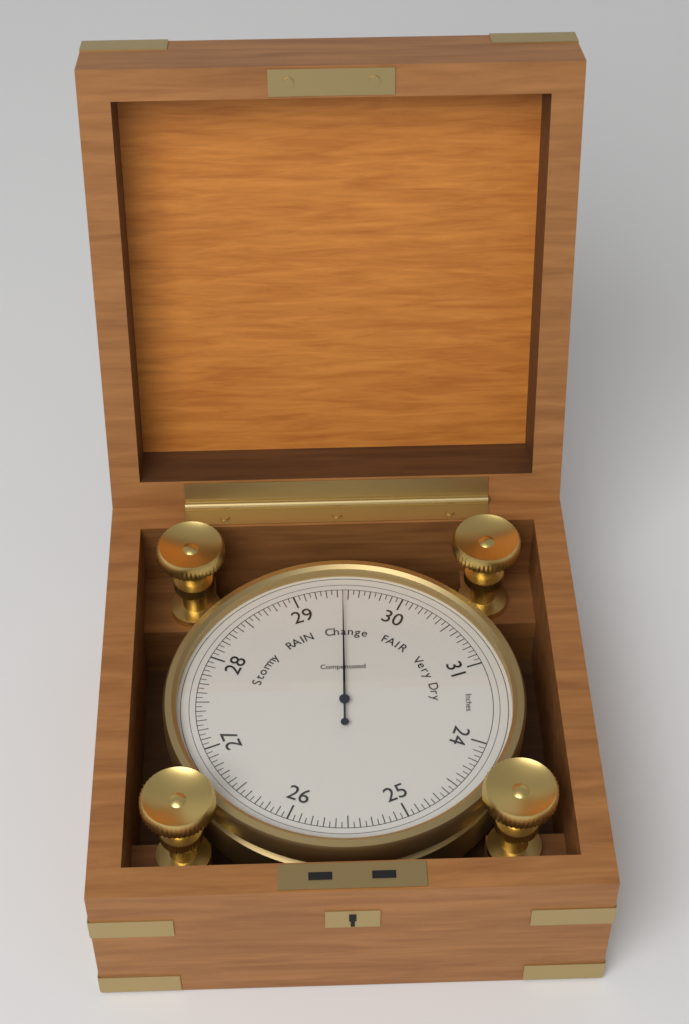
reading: 29.45 inHg
